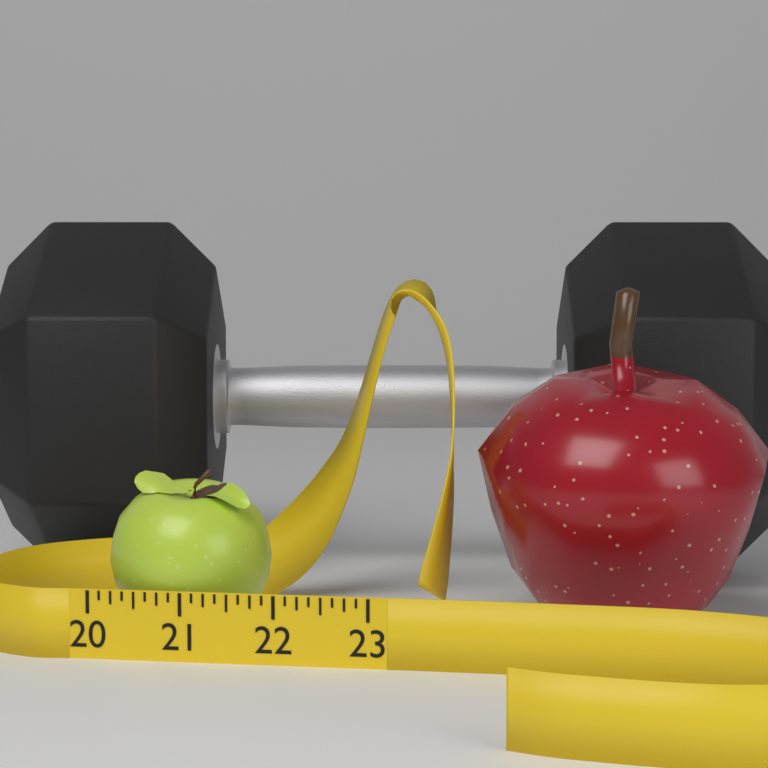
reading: 21.750 (no unit)
